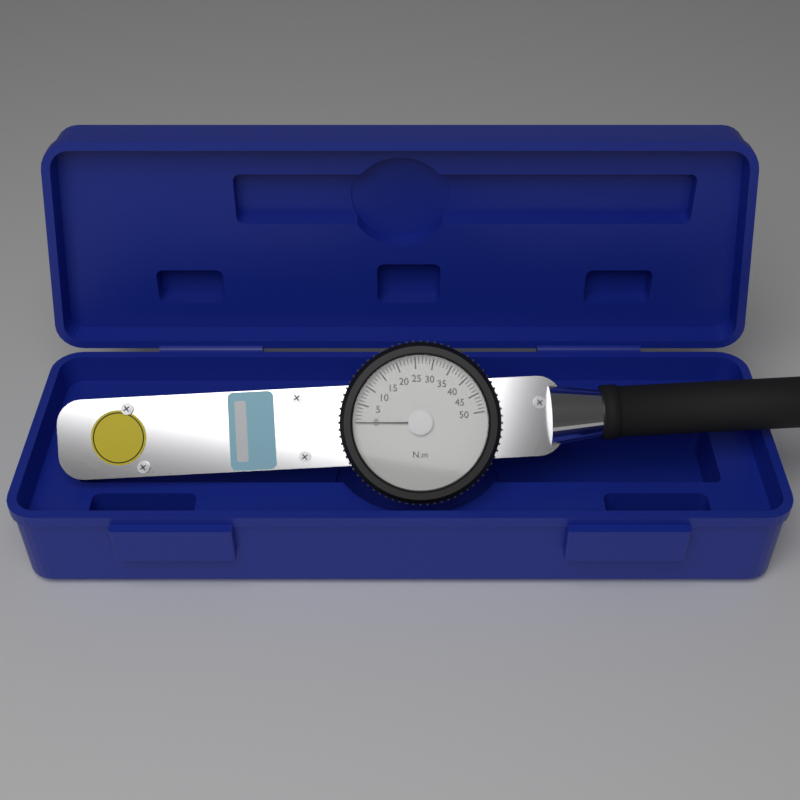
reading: 0 N.m
